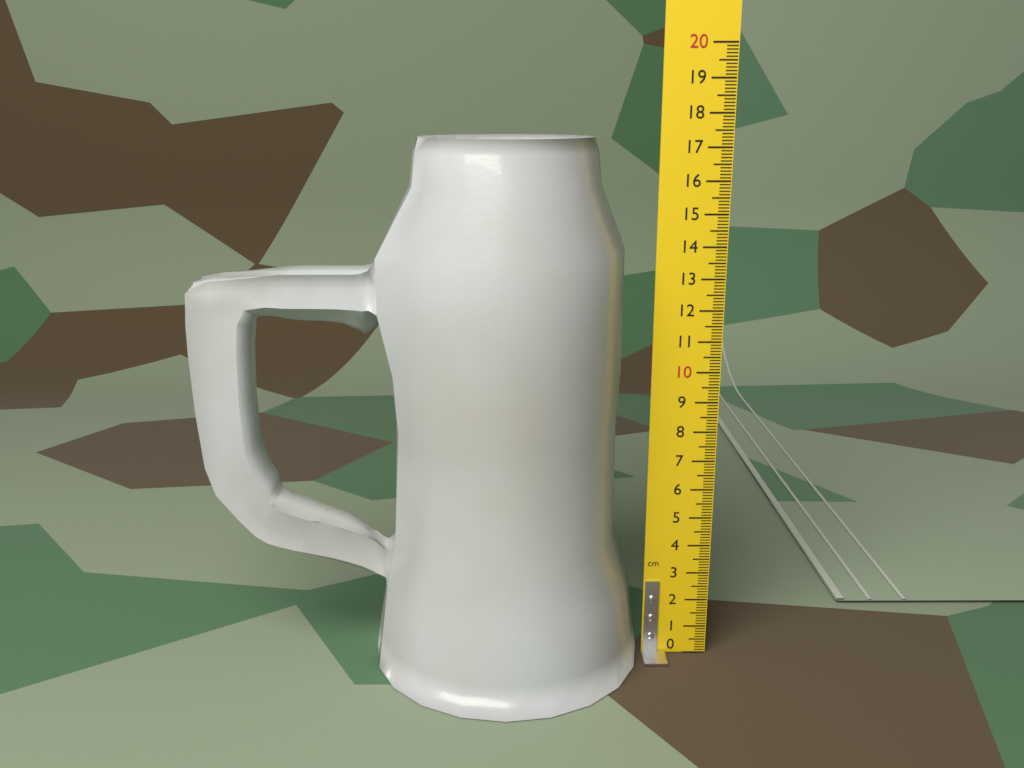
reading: 17.3 cm
